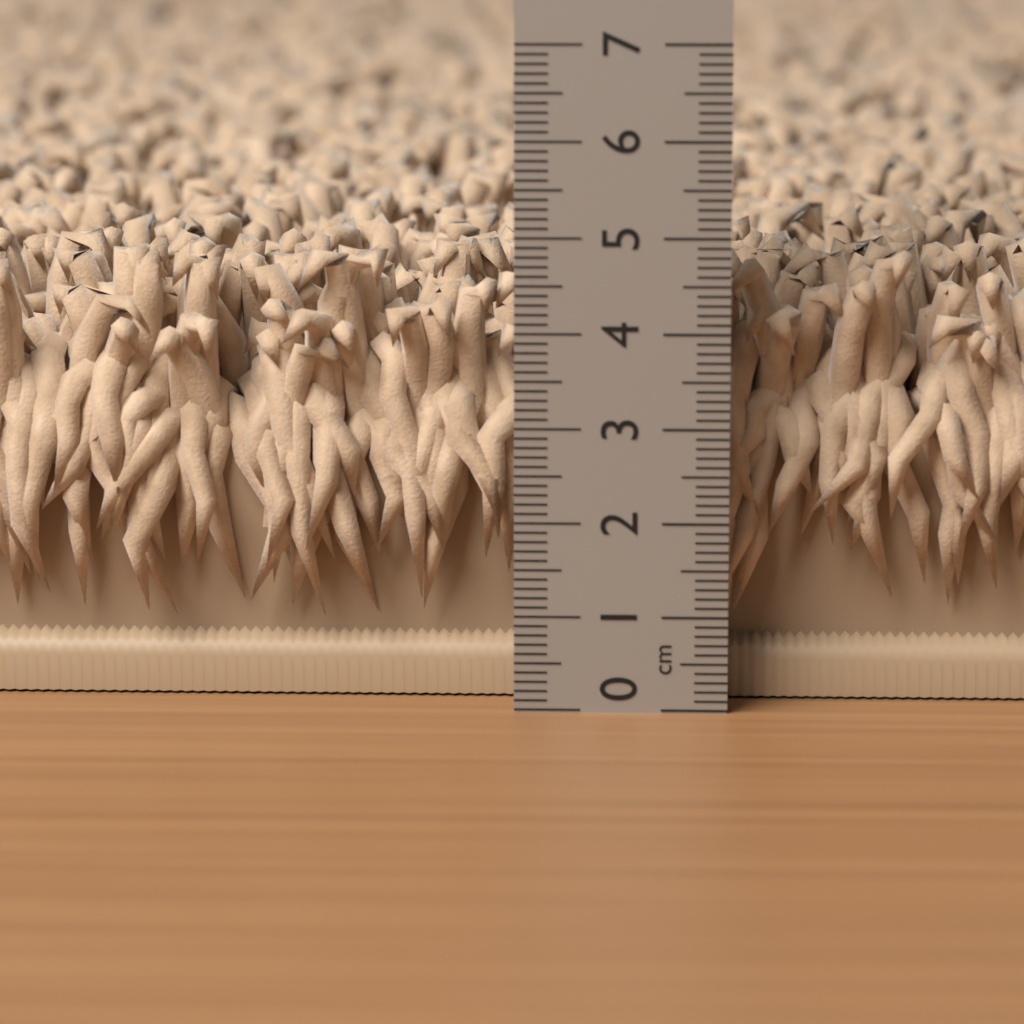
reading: 4.8 cm
